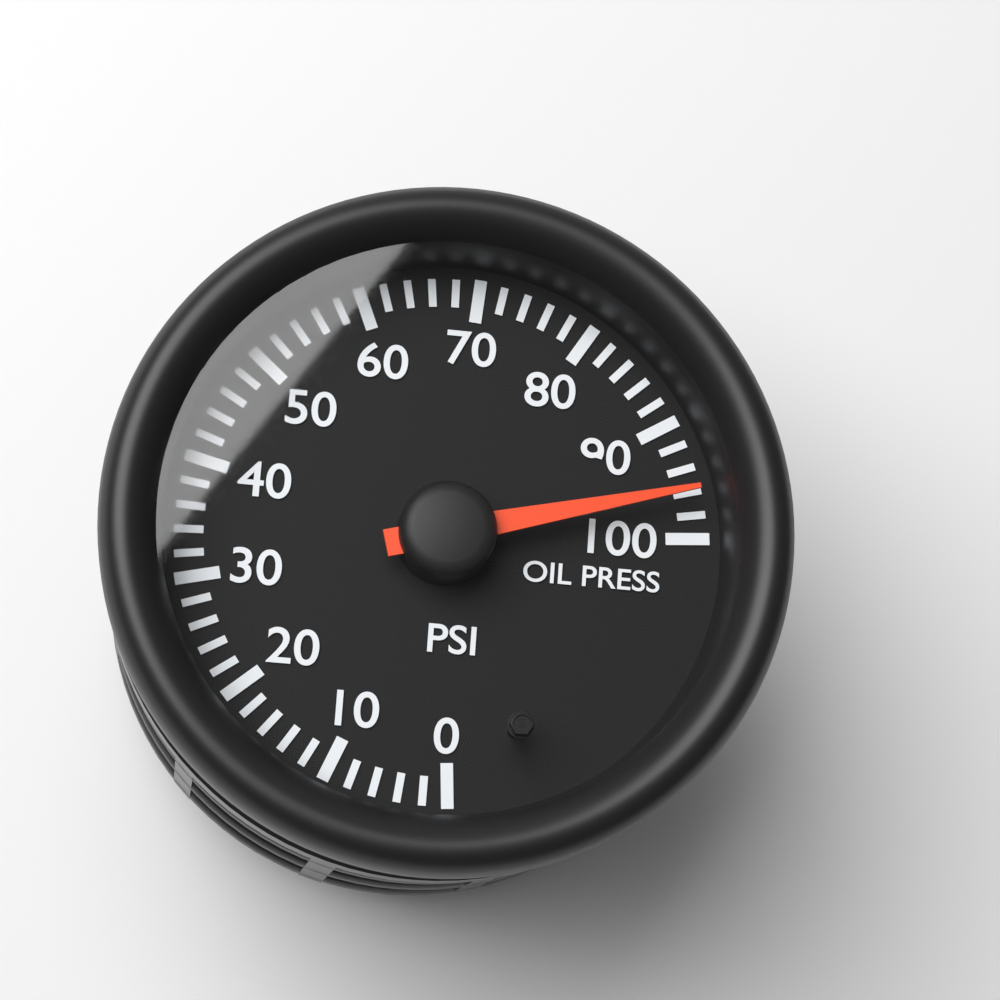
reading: 96 psi
